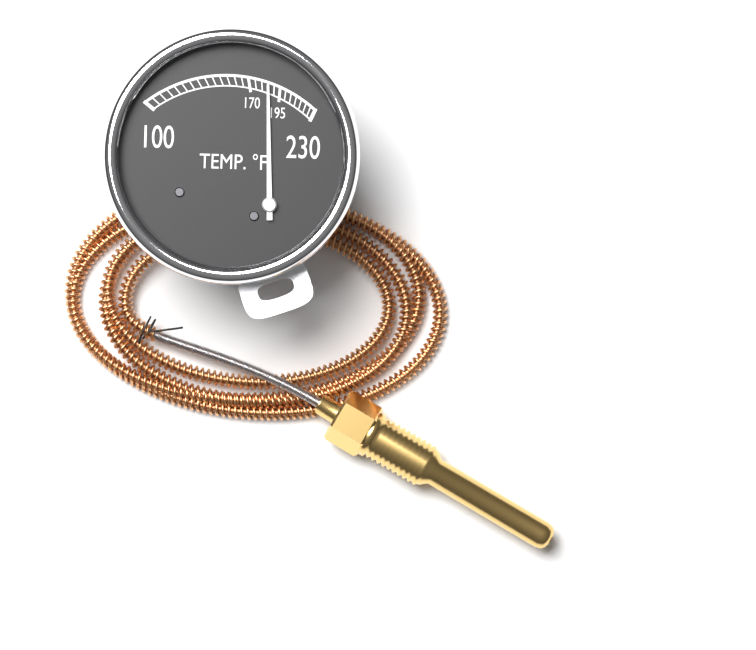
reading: 185 °F
